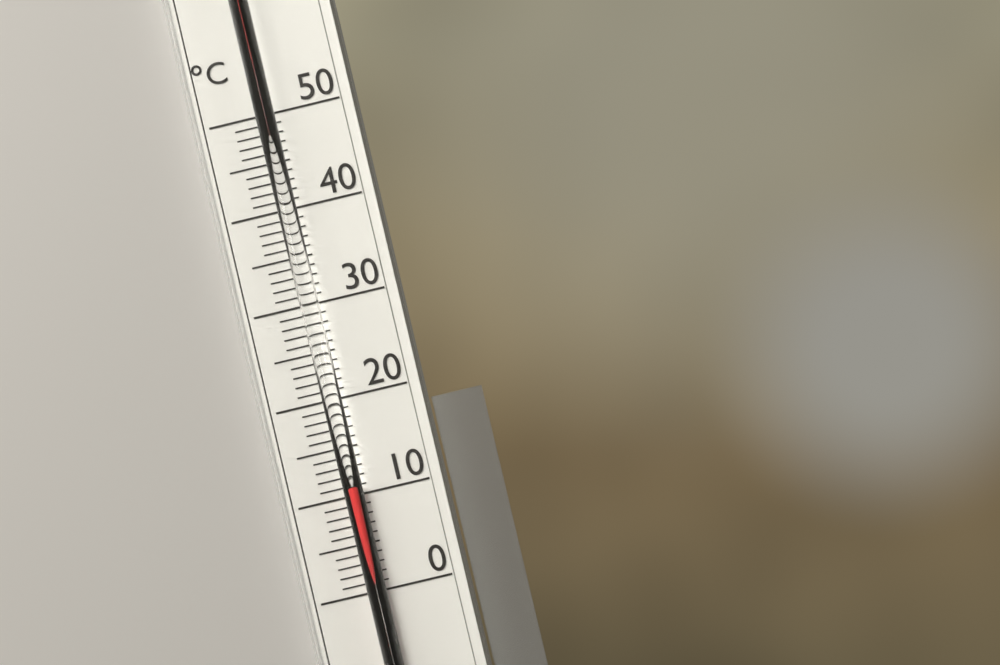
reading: 11 °C
